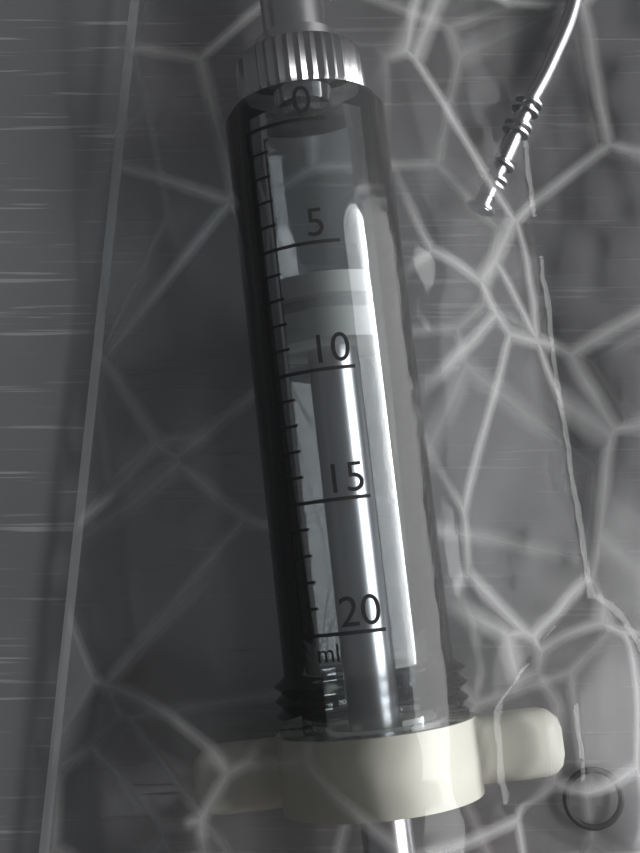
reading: 6 ml
